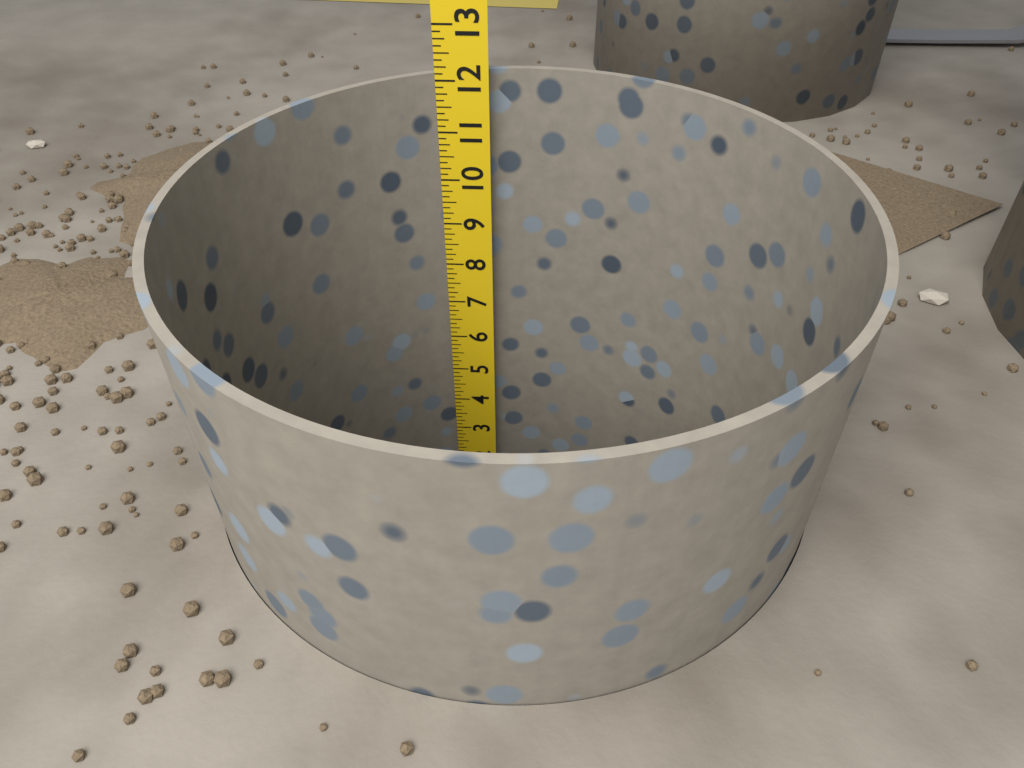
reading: 12.125 in
